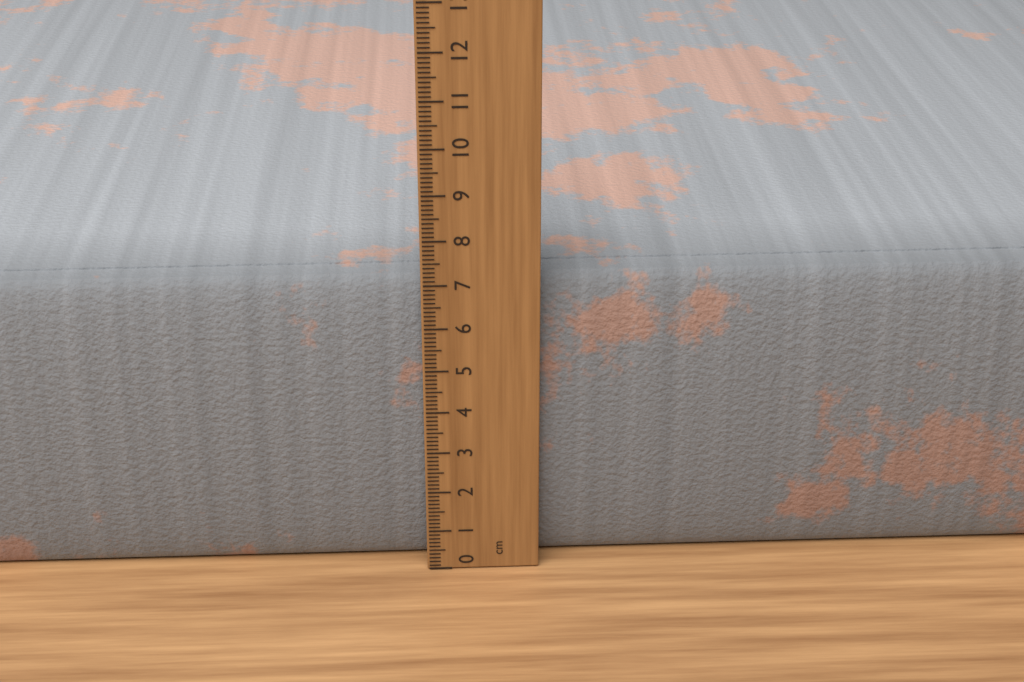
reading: 7.0 cm
